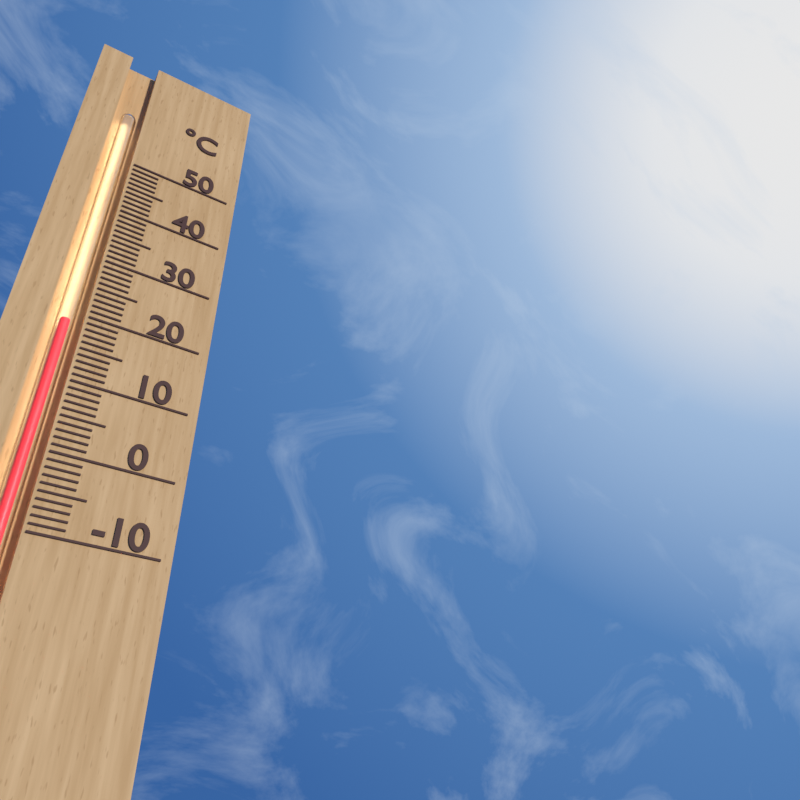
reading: 19 °C
